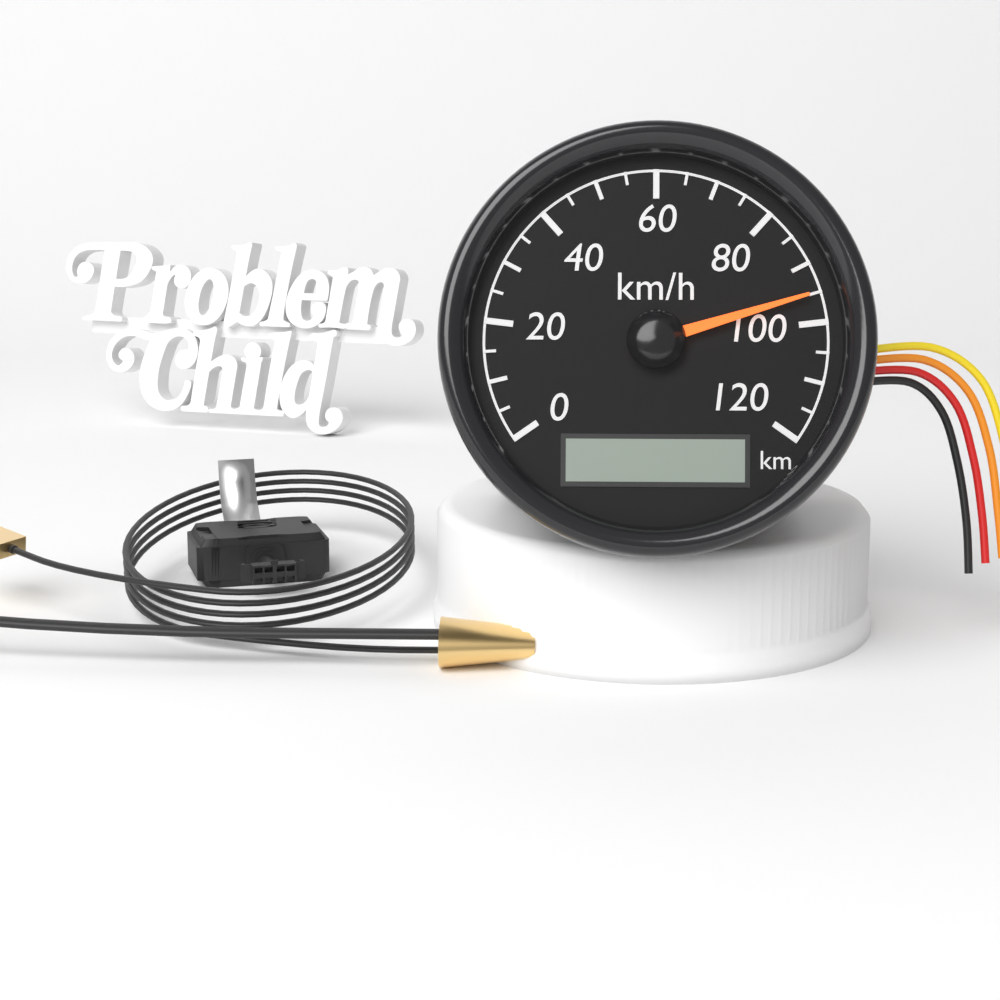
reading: 95 km/h
